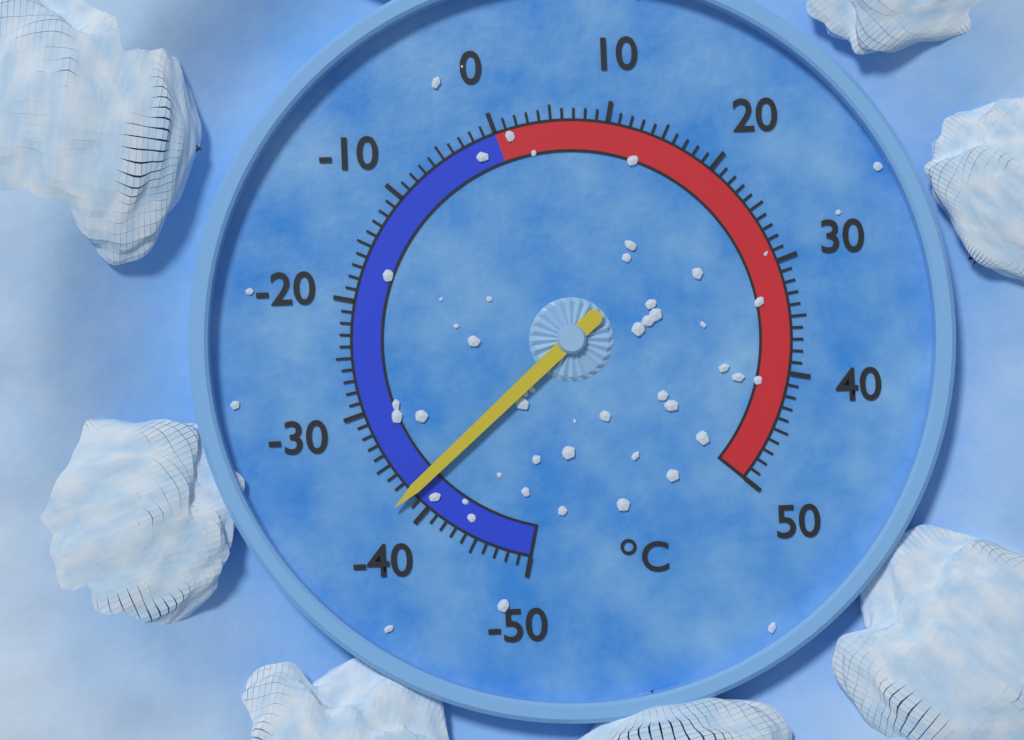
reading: -38 °C
